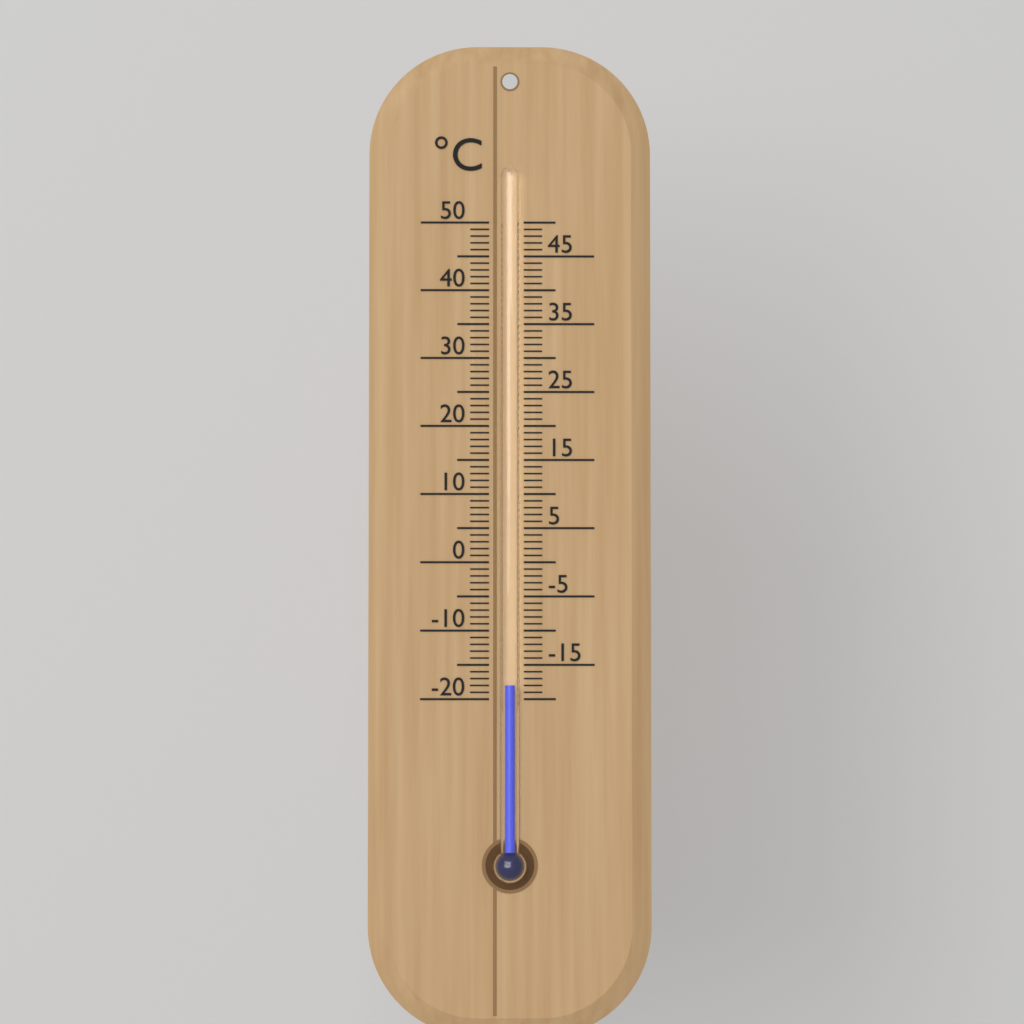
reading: -18 °C
